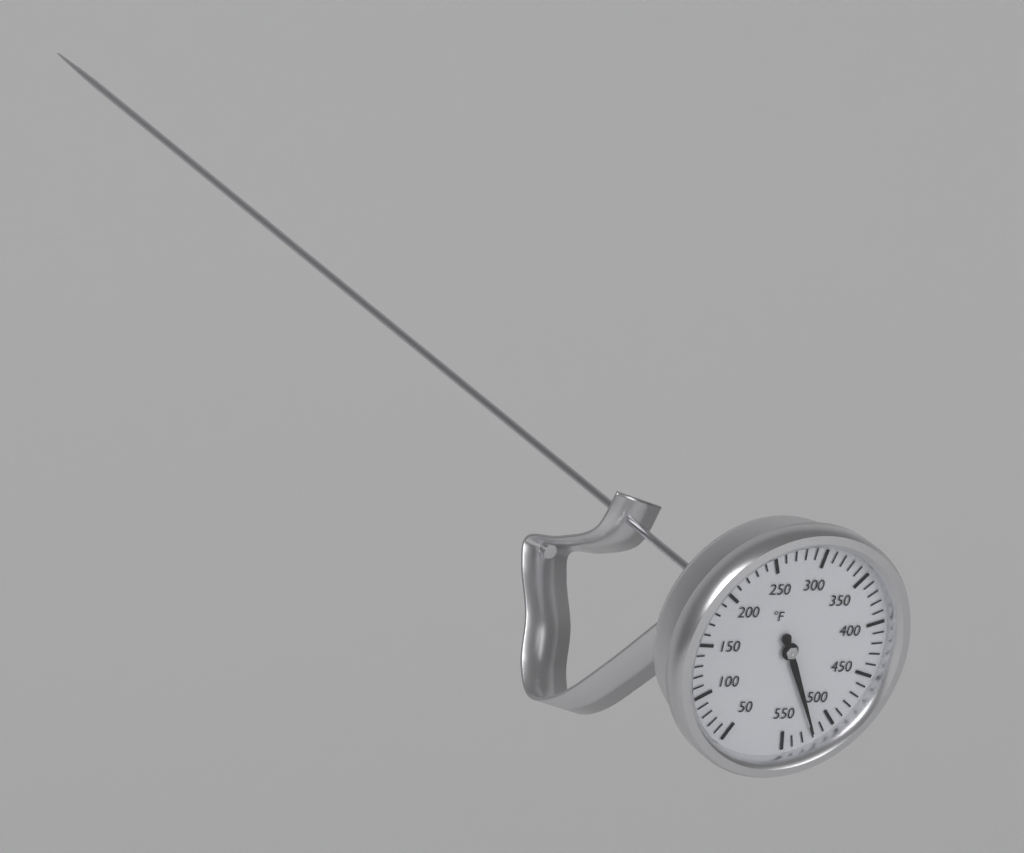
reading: 520 °F
